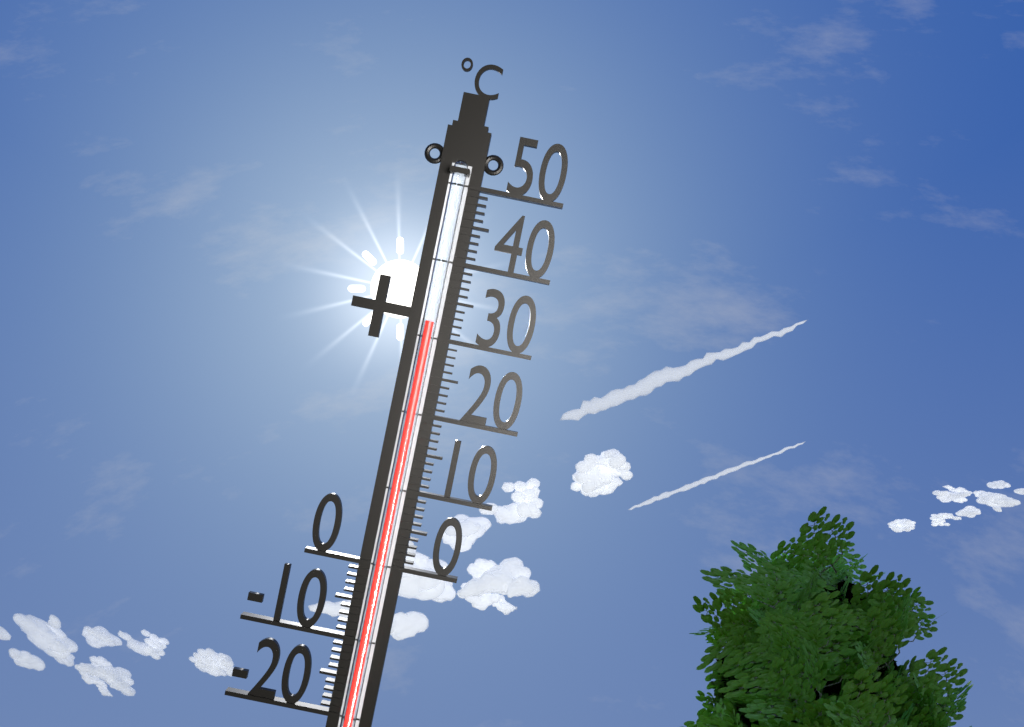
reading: 32 °C
